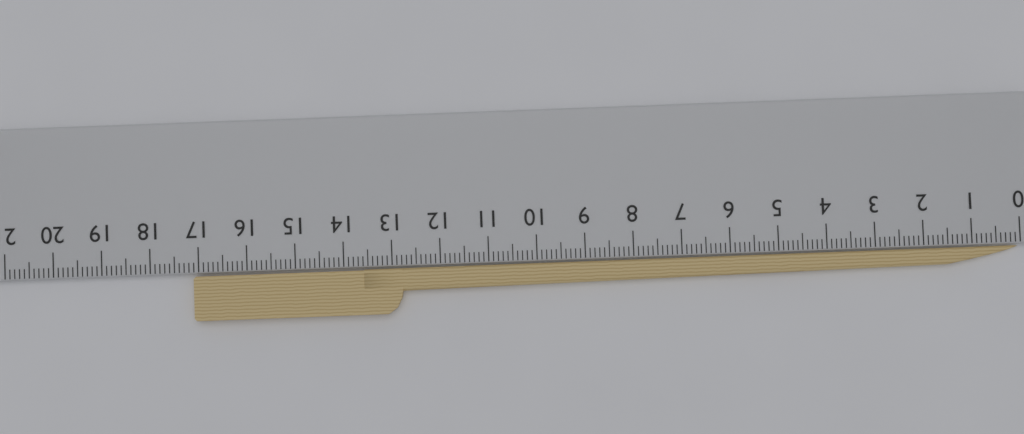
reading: 17.1 cm
